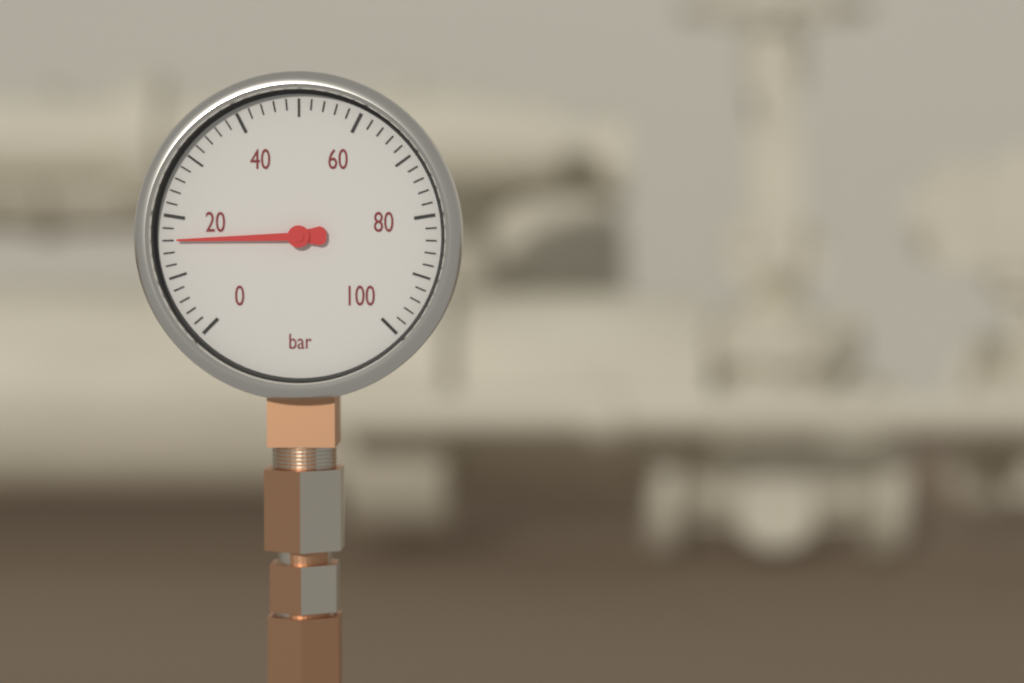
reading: 16 bar
